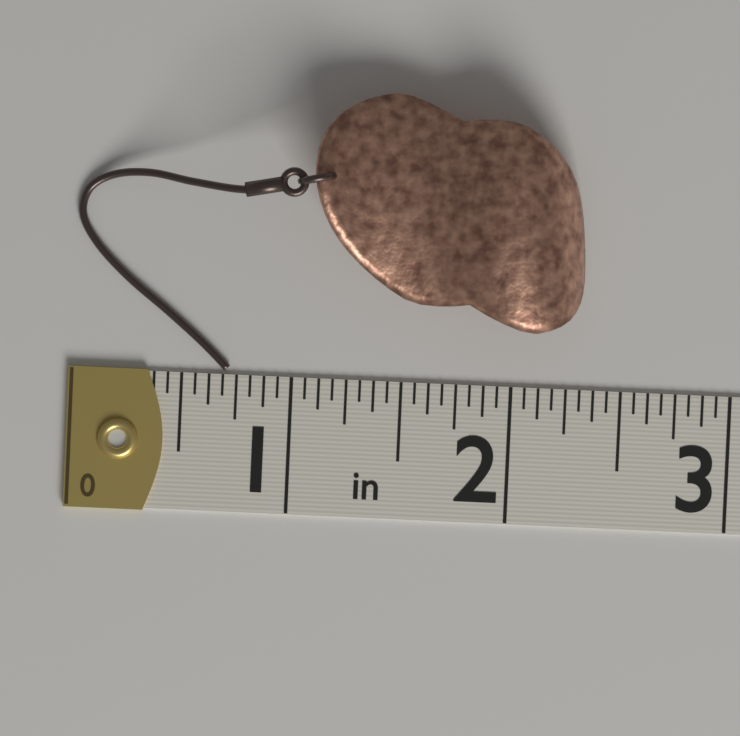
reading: 2.3125 in
